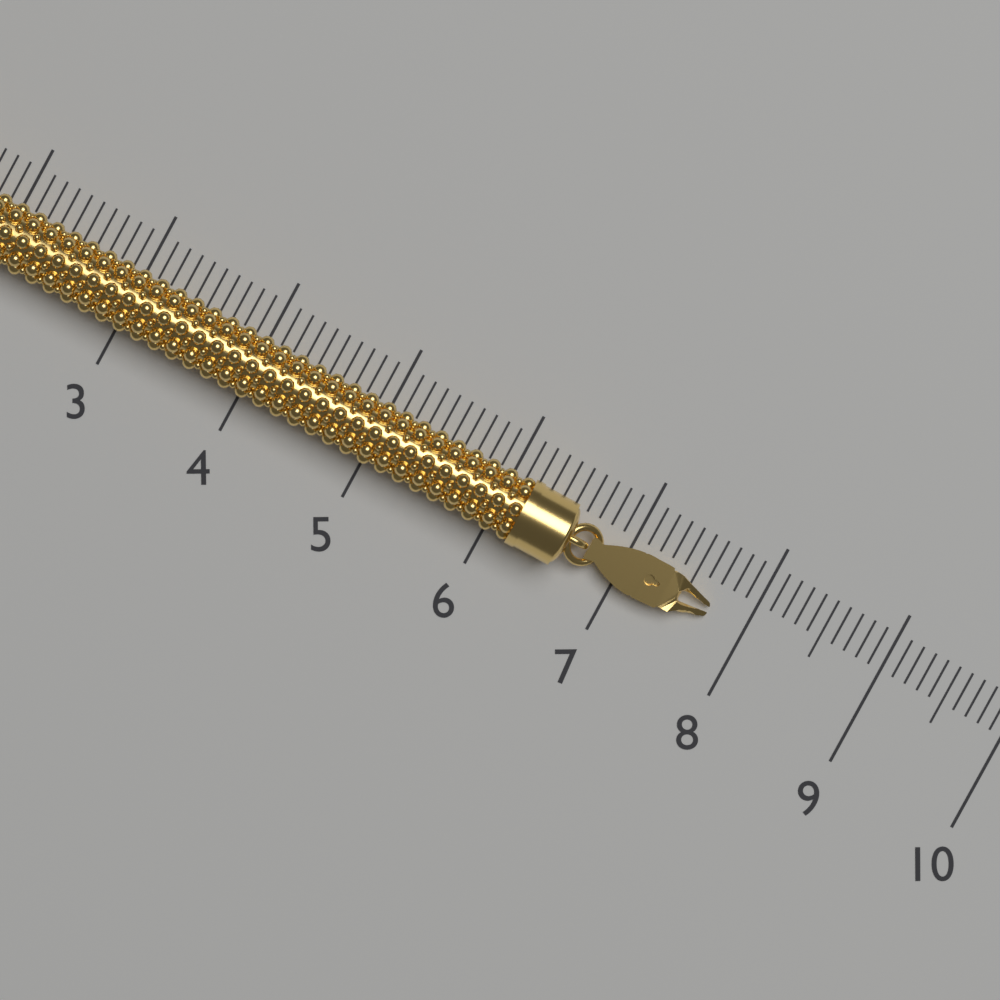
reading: 7.7 (no unit)
